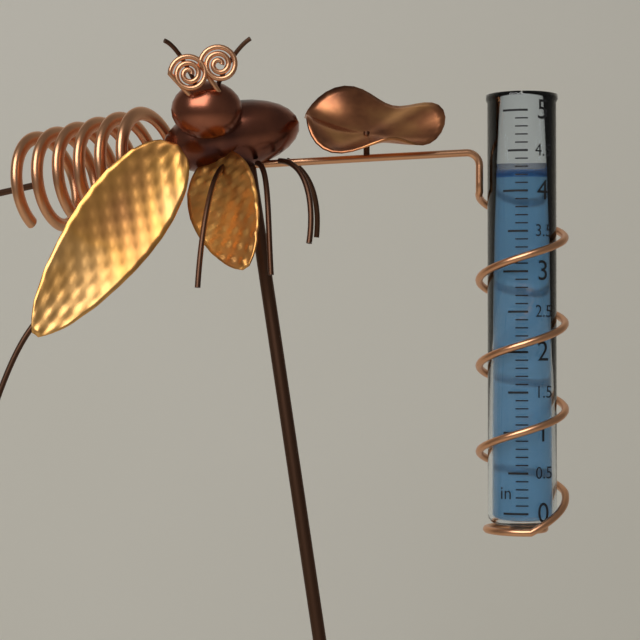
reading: 4.2 in
